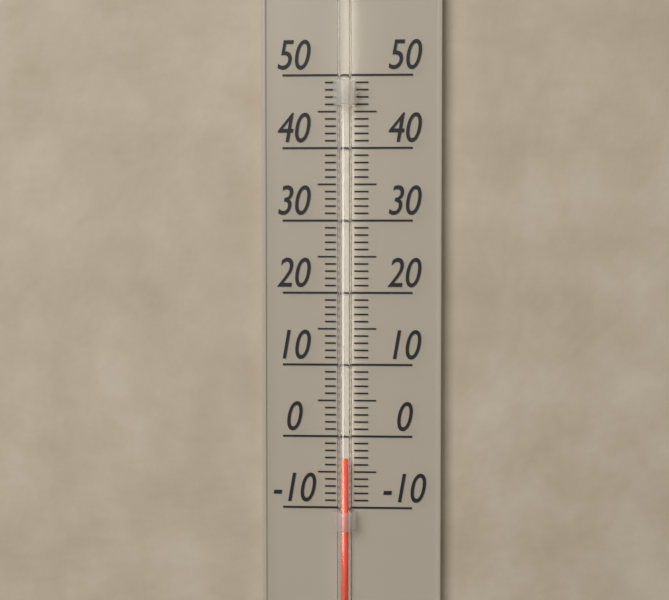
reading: -3 (no unit)
